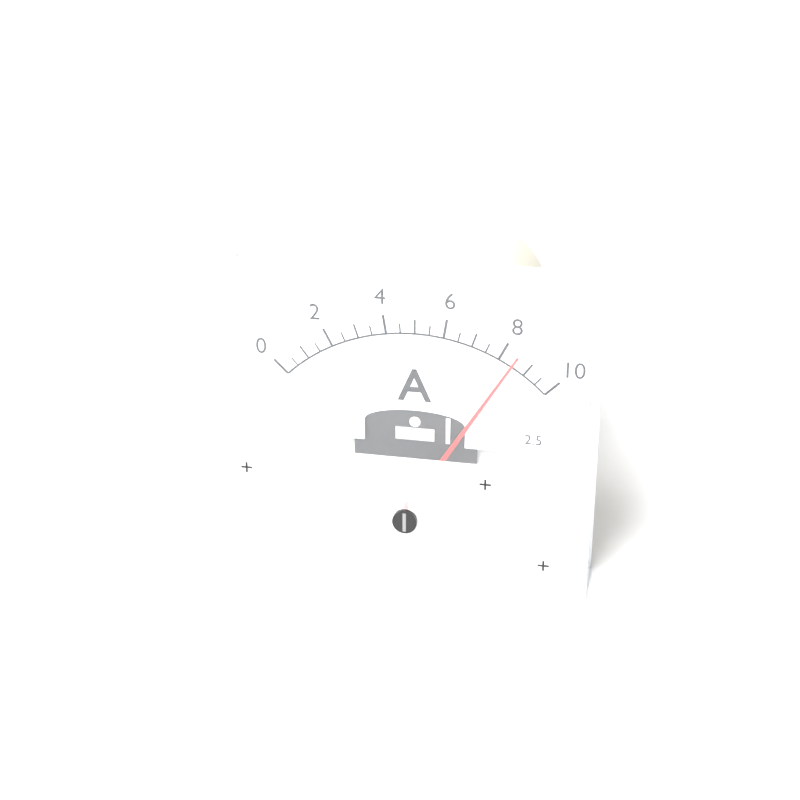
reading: 8.5 A
